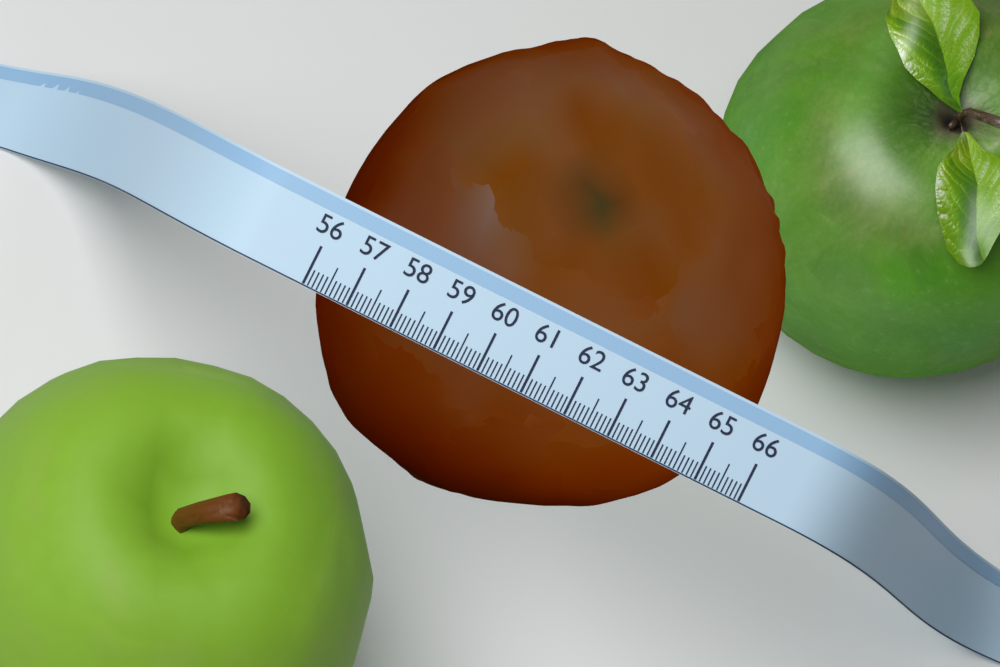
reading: 65.7 (no unit)
